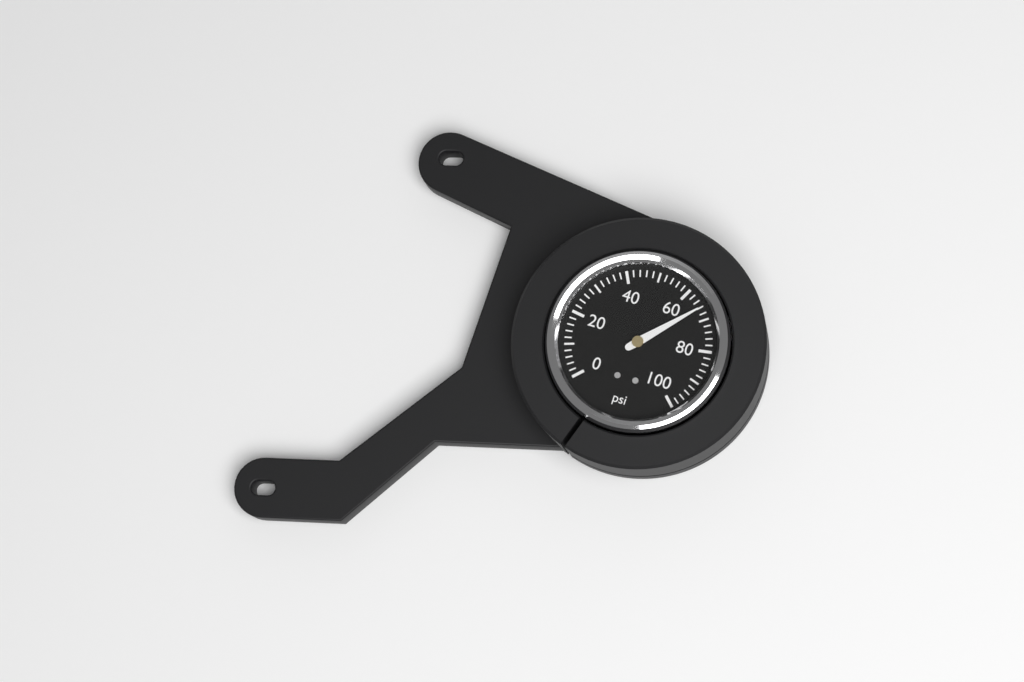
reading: 66 psi
